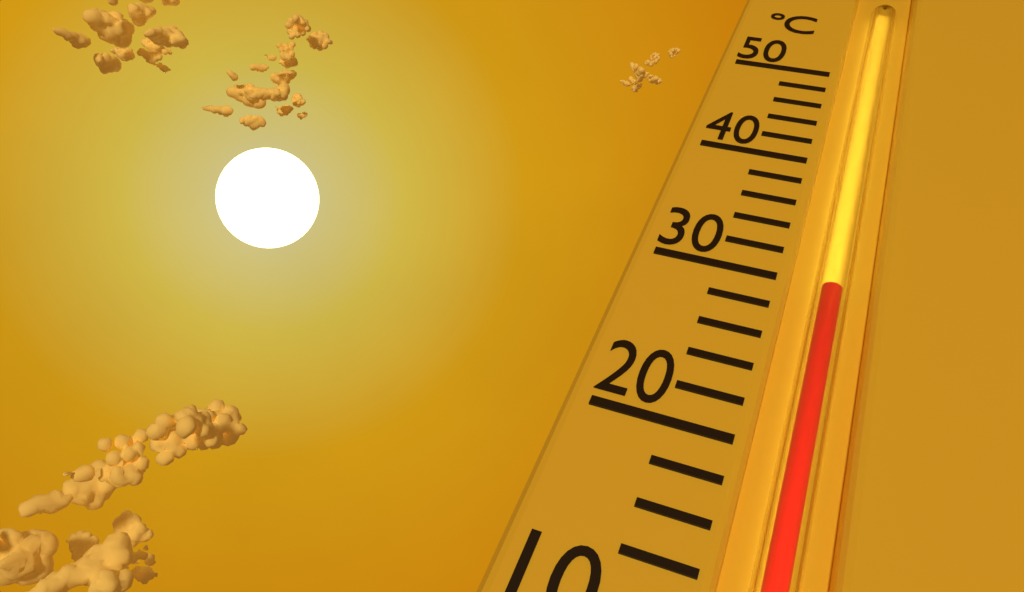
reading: 30 °C
